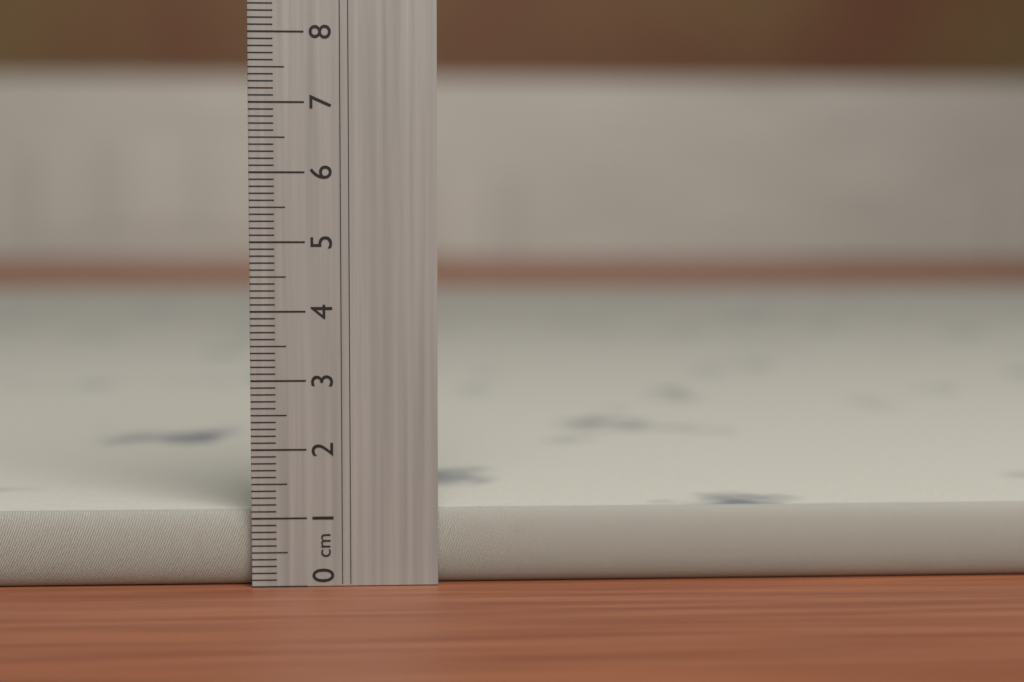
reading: 1.1 cm
